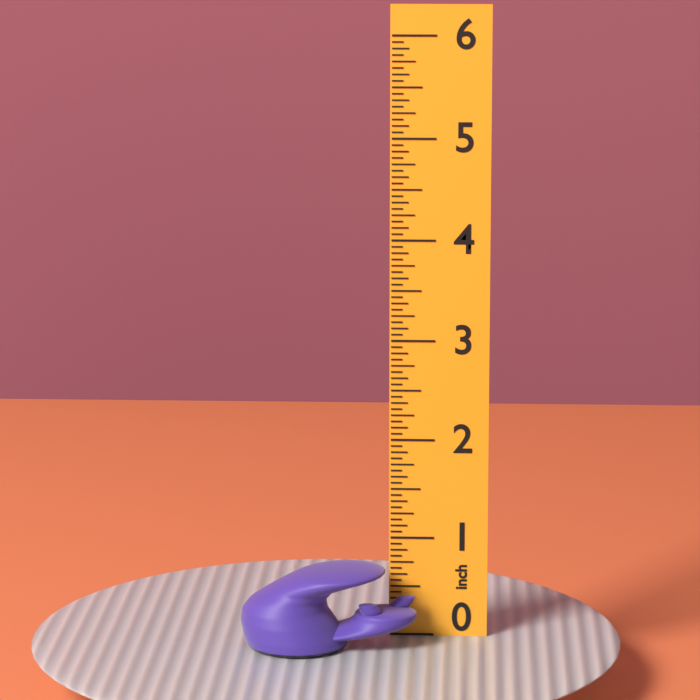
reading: 0.8125 inch
